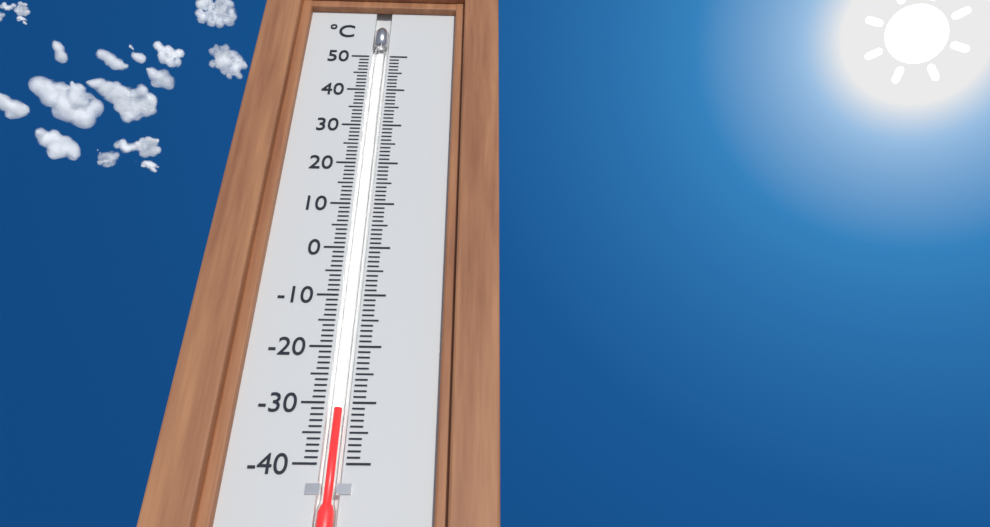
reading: -31 °C
